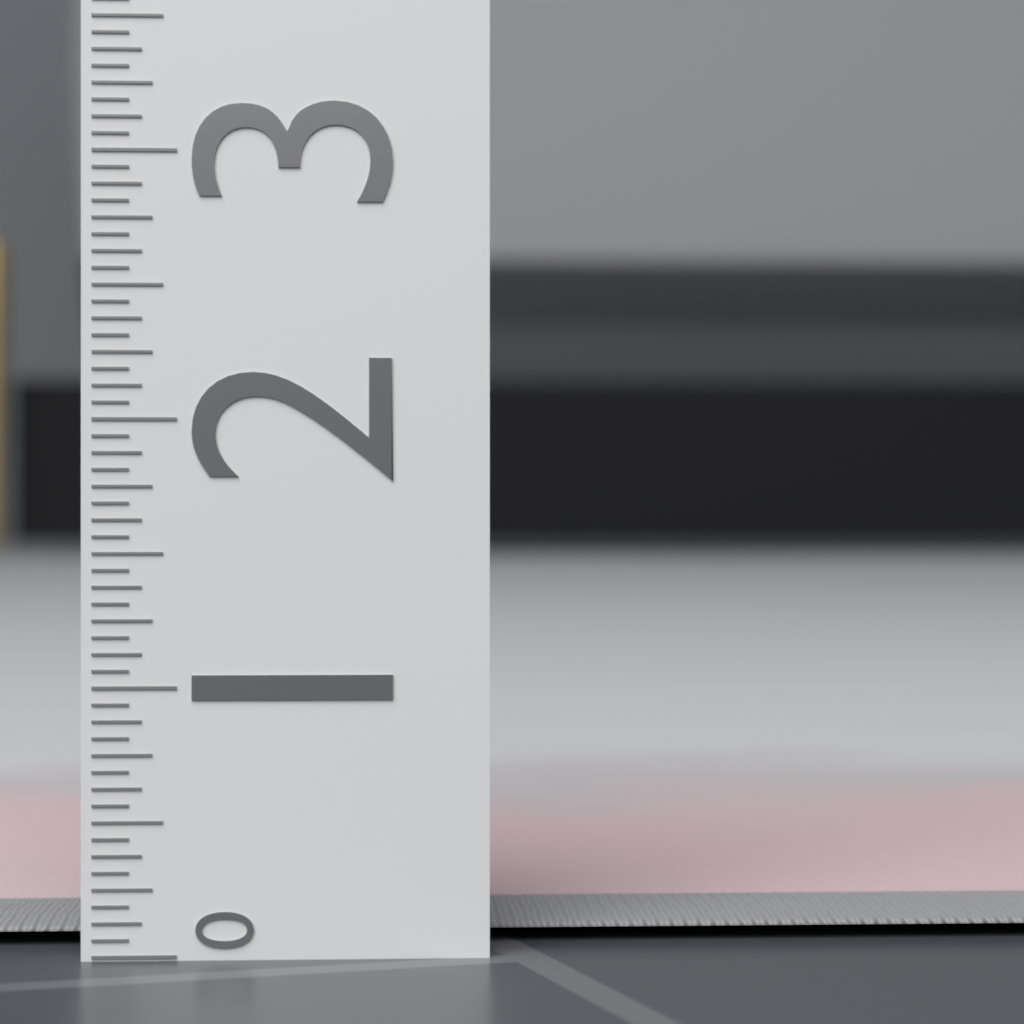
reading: 0.1250 (no unit)
